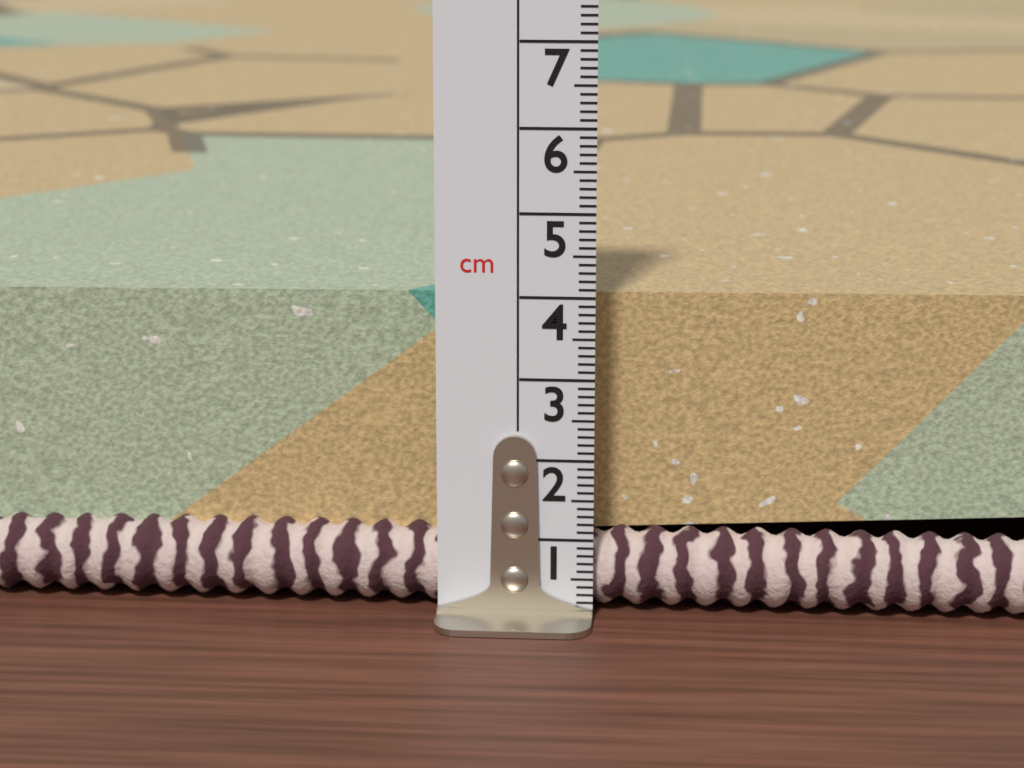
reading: 3.9 cm
